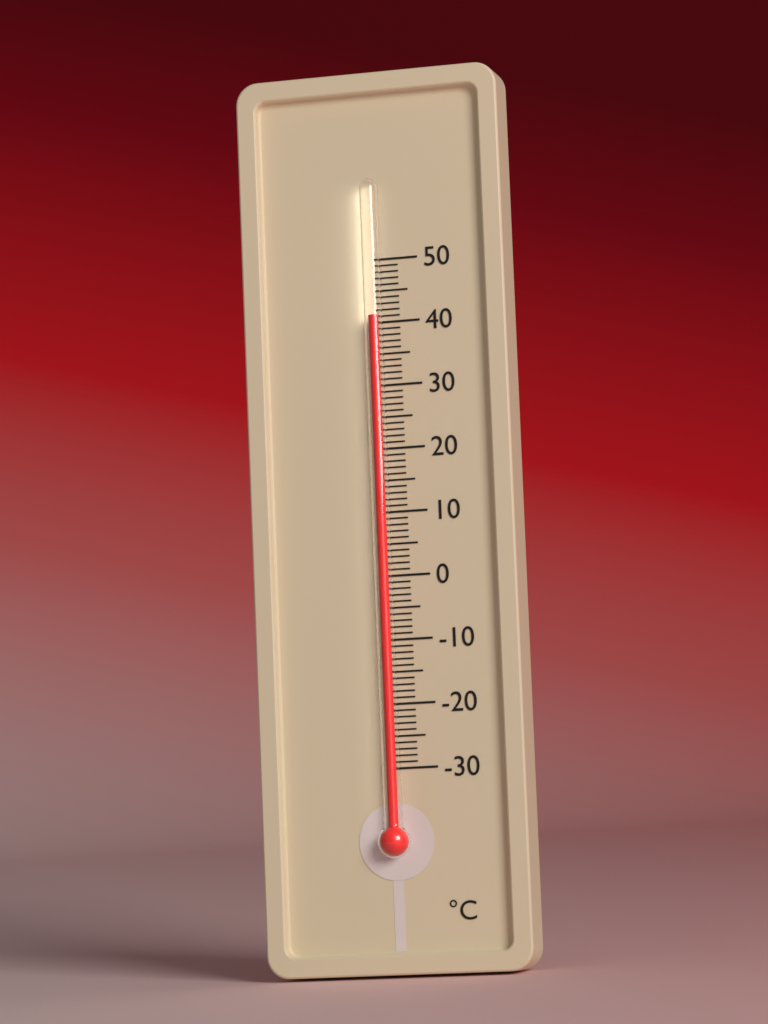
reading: 41 °C
